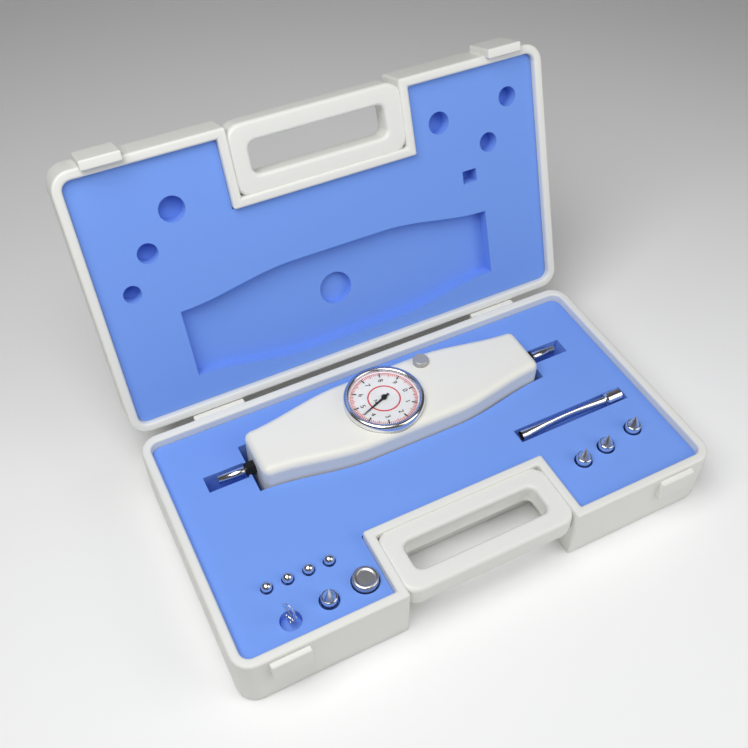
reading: 4.4 N
